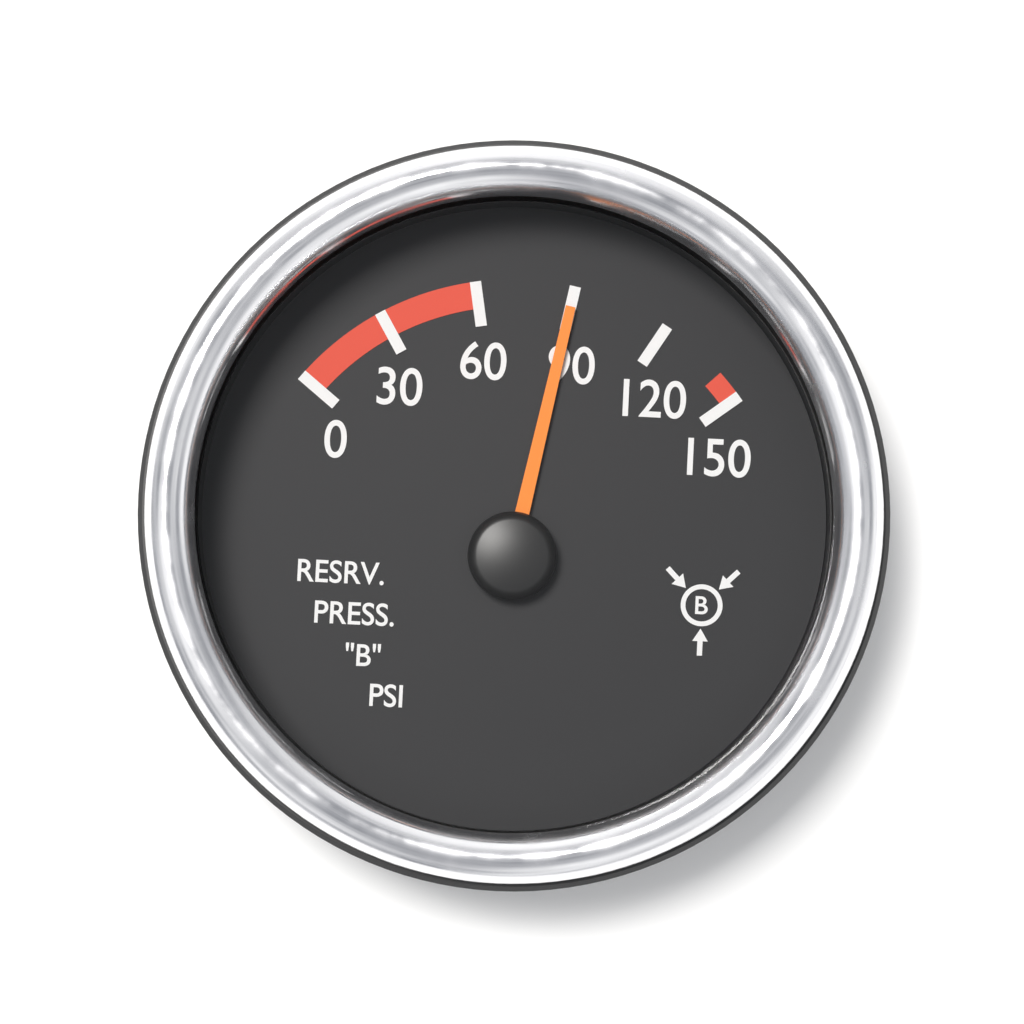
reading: 90 psi
